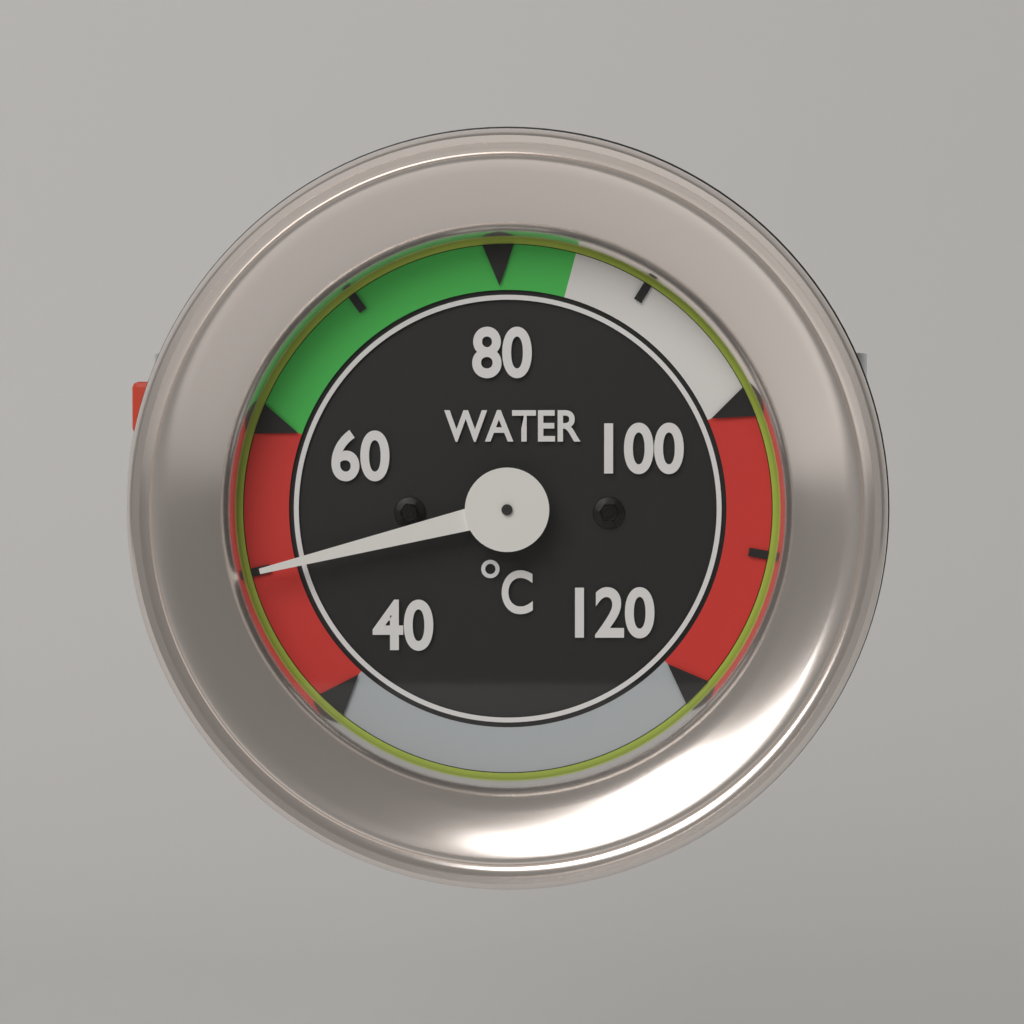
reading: 50 °C
